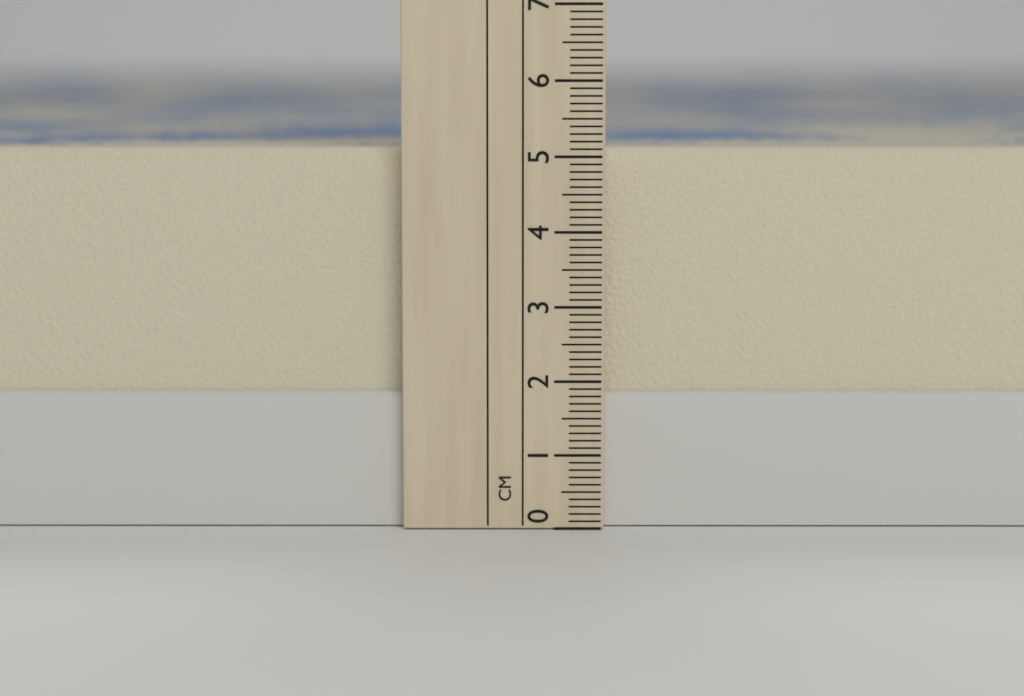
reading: 5.1 cm
